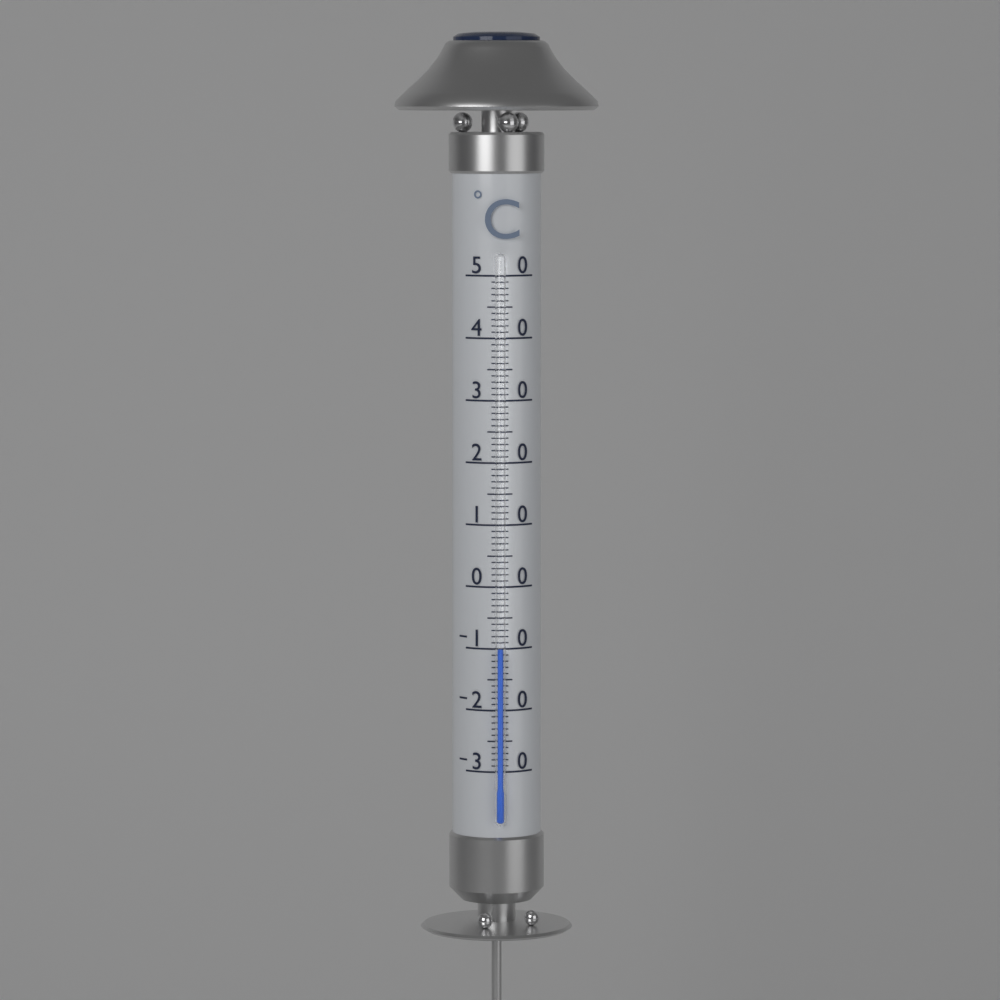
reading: -10 °C
